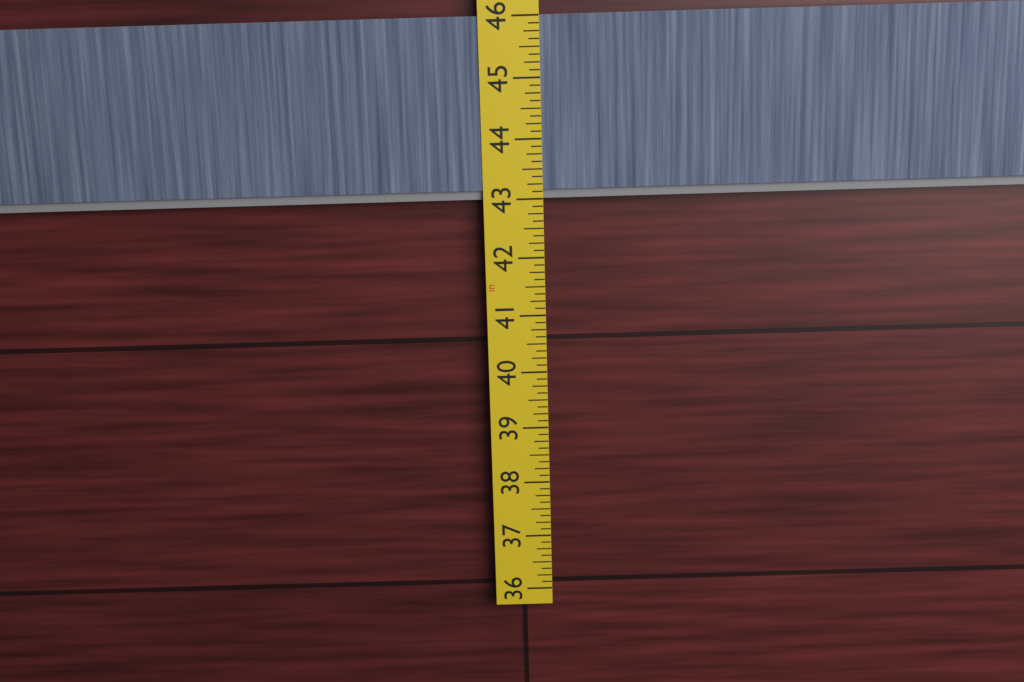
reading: 43.000 in
